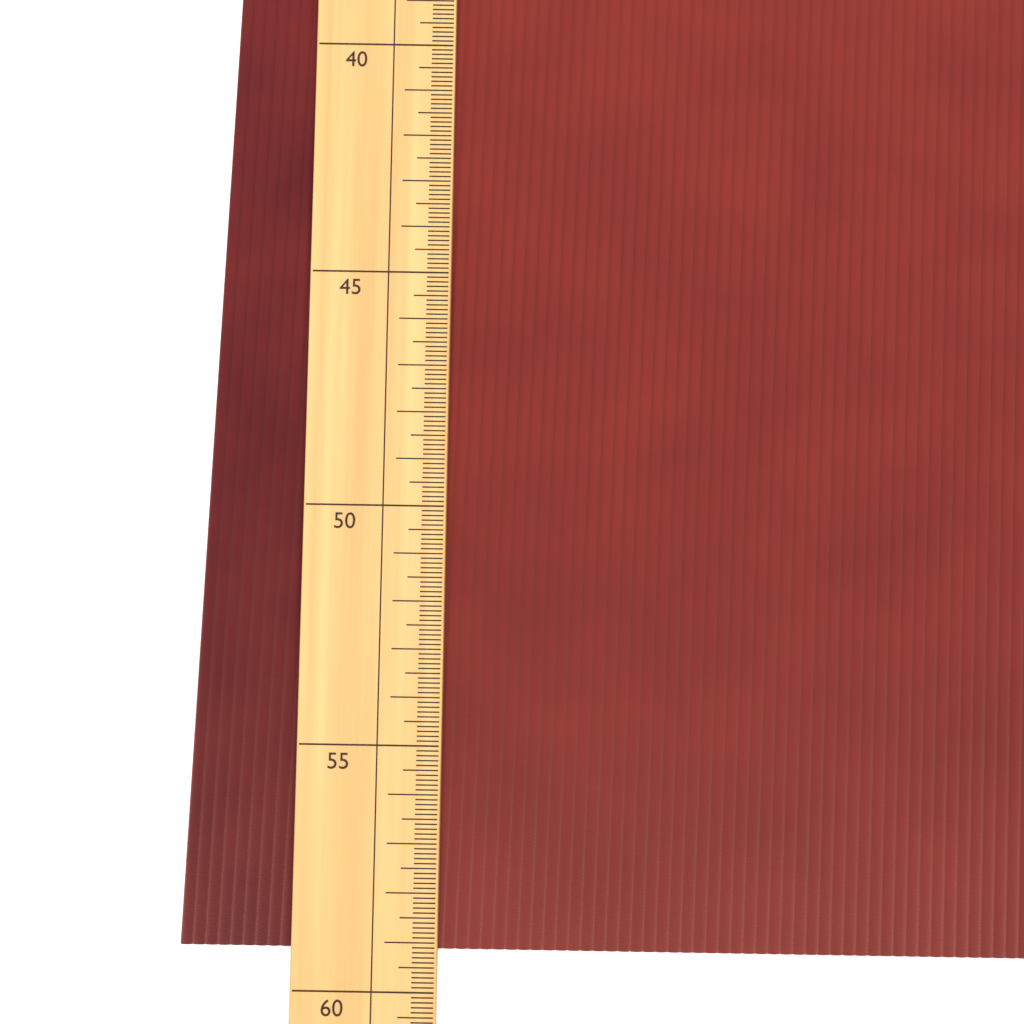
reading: 59.2 (no unit)
